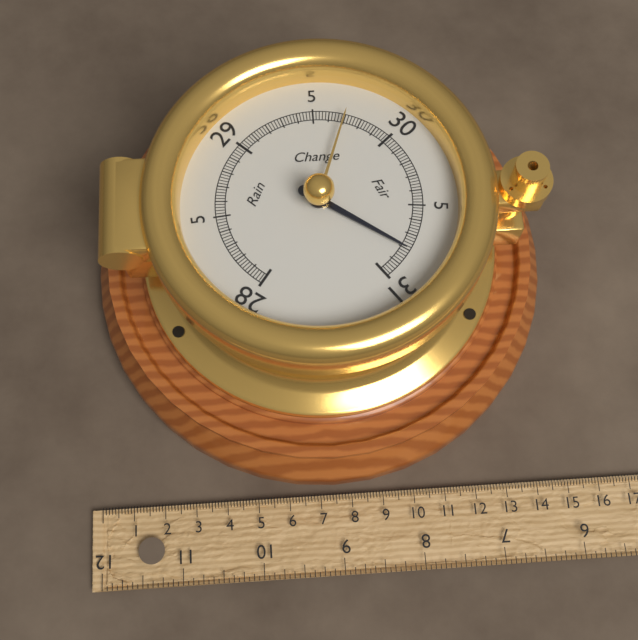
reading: 30.80 inHg
